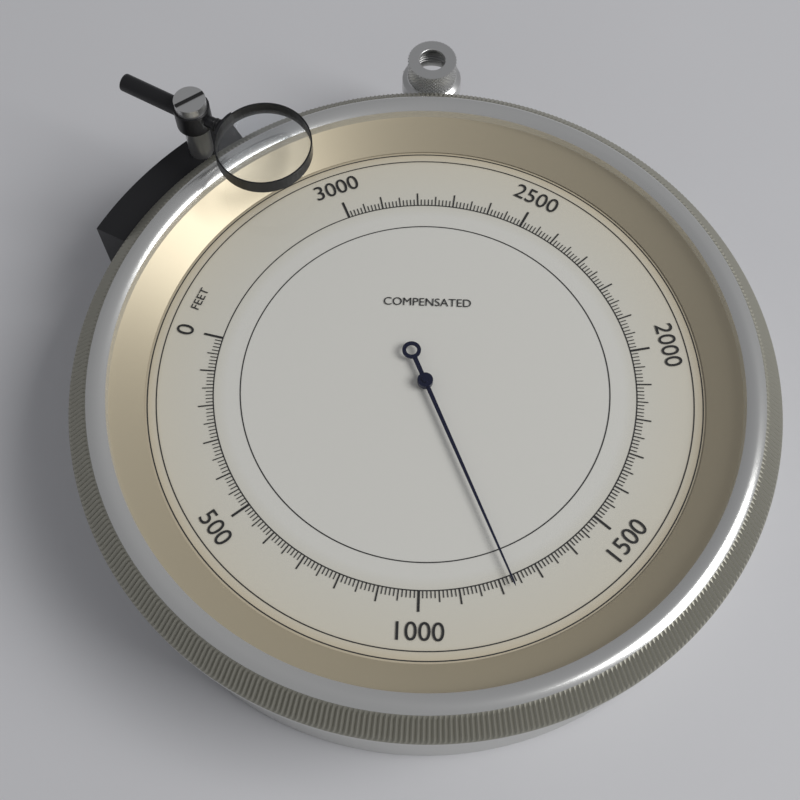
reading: 1230 feet
